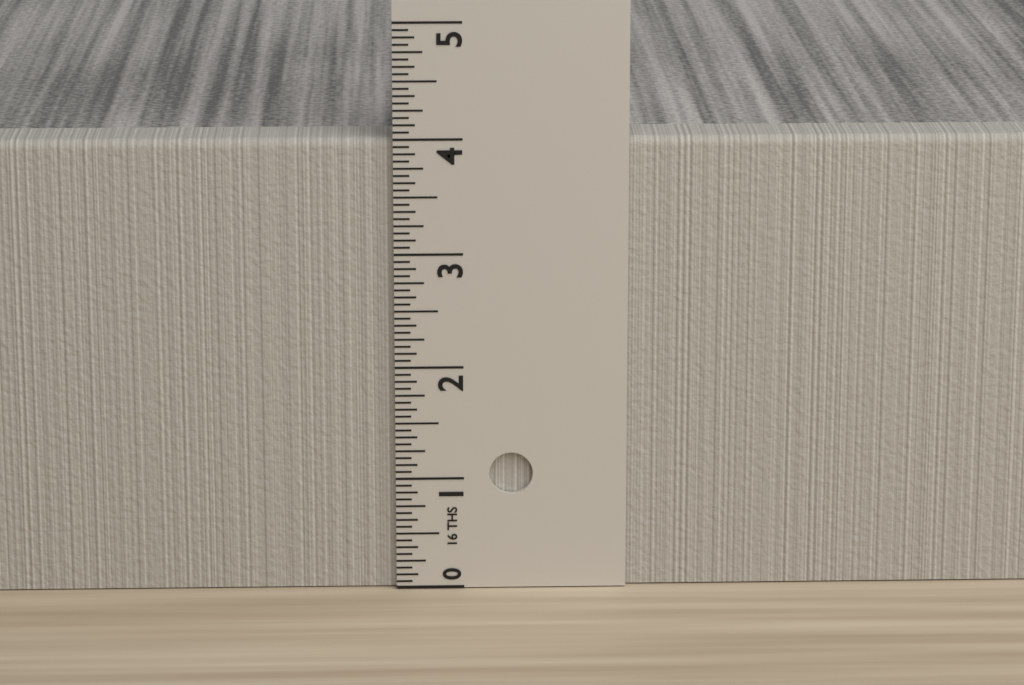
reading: 4.0000 in
